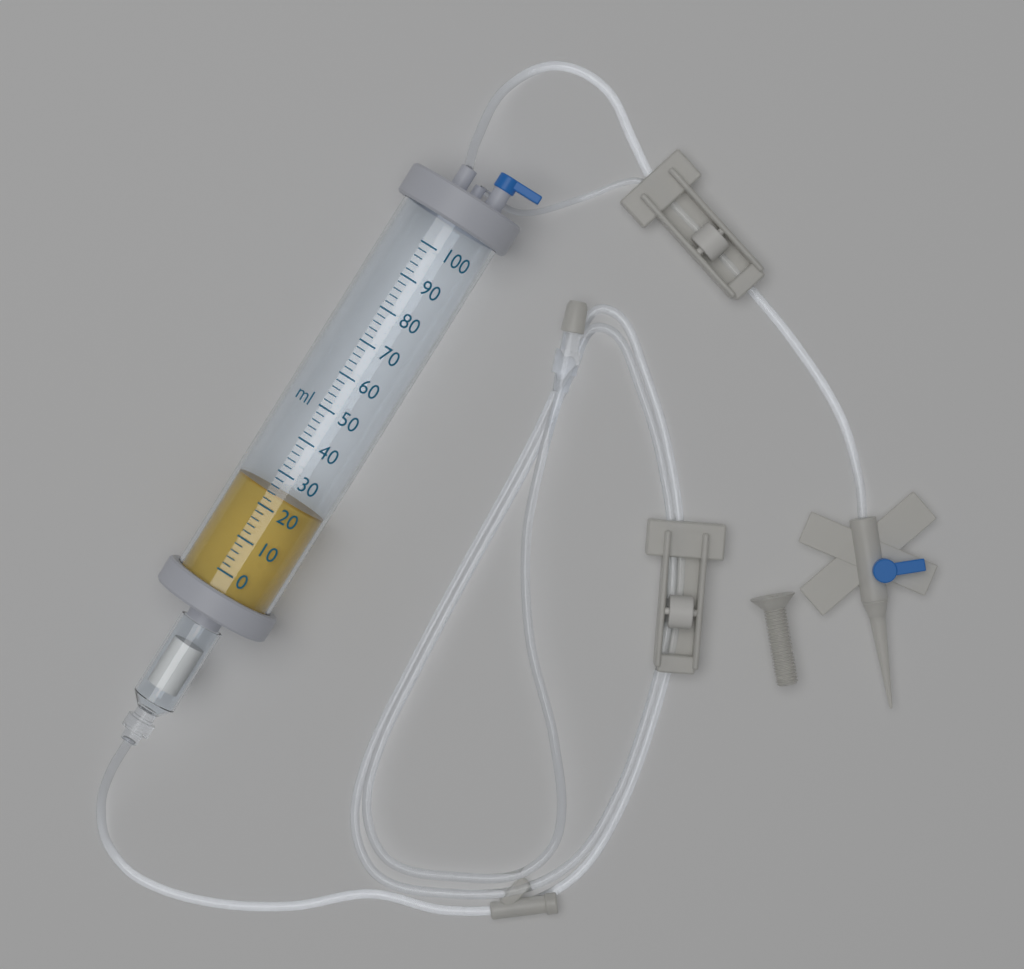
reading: 24 ml
